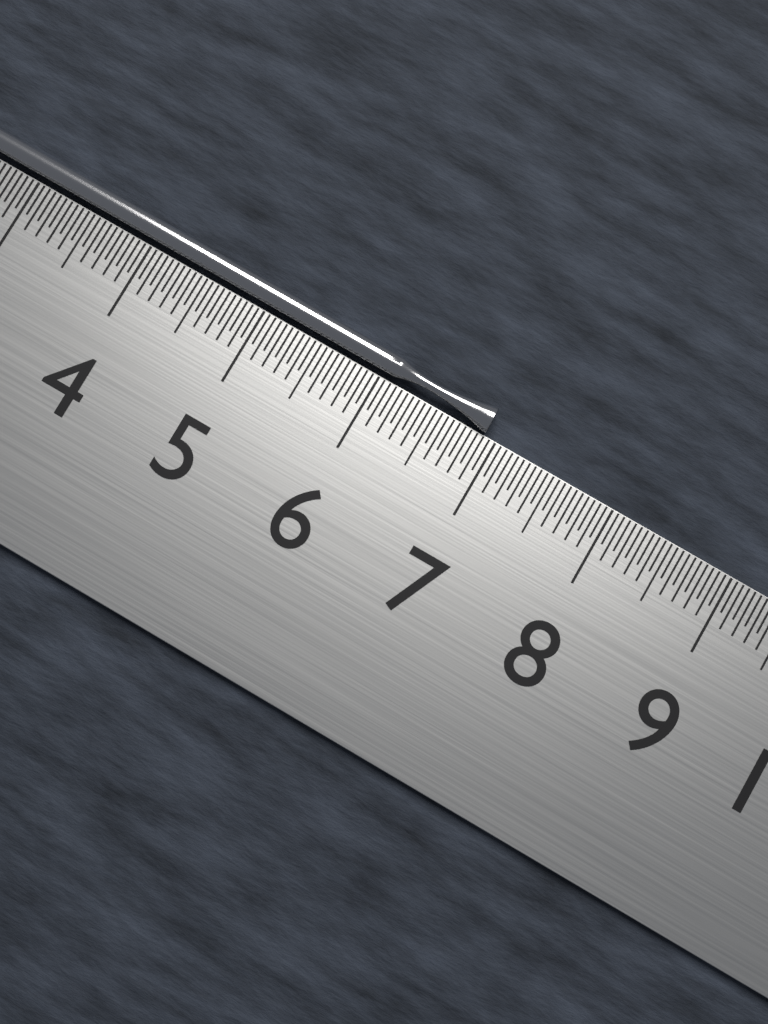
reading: 6.90 cm
